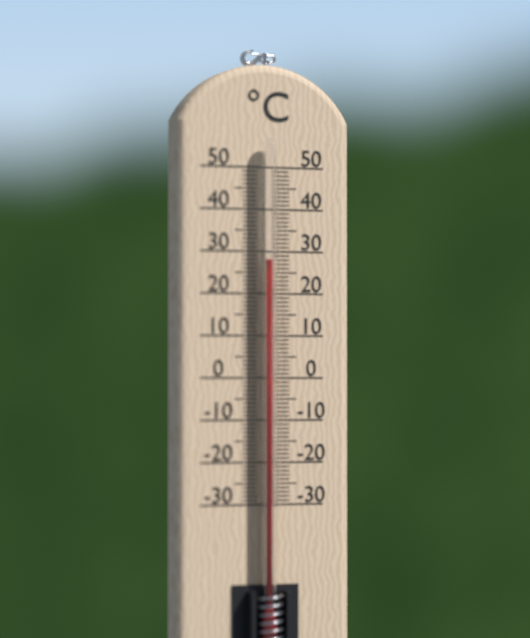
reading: 28 °C
